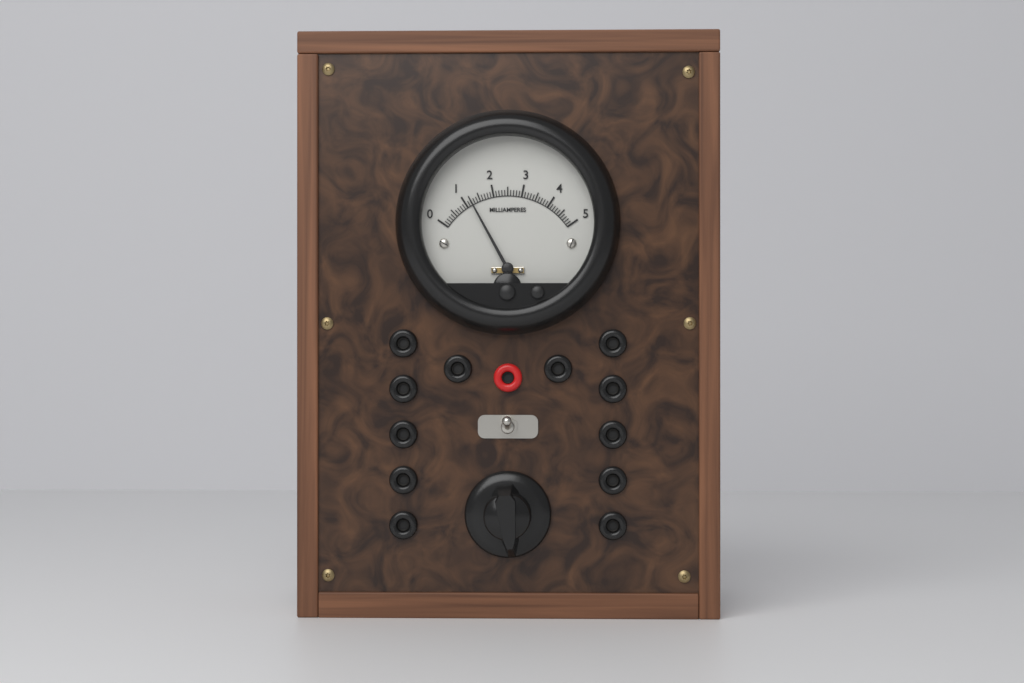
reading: 1.2 mA
